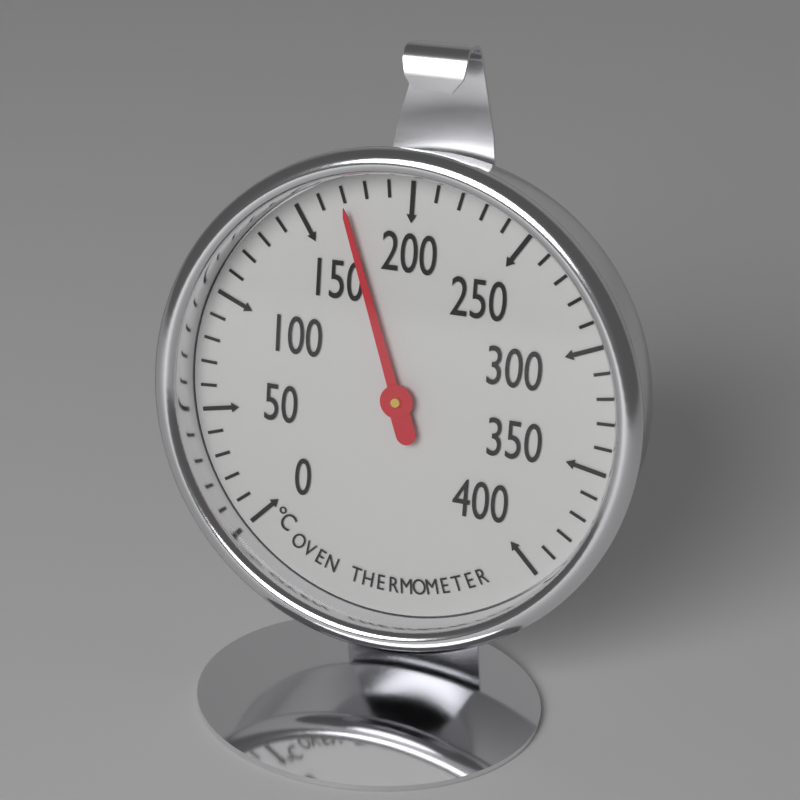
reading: 170 °C
